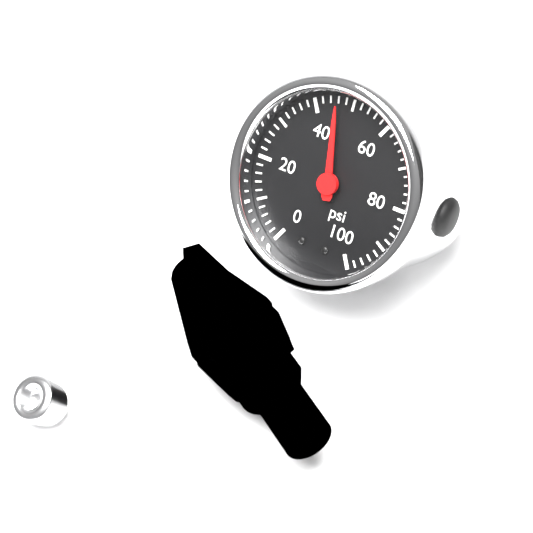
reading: 46 psi
